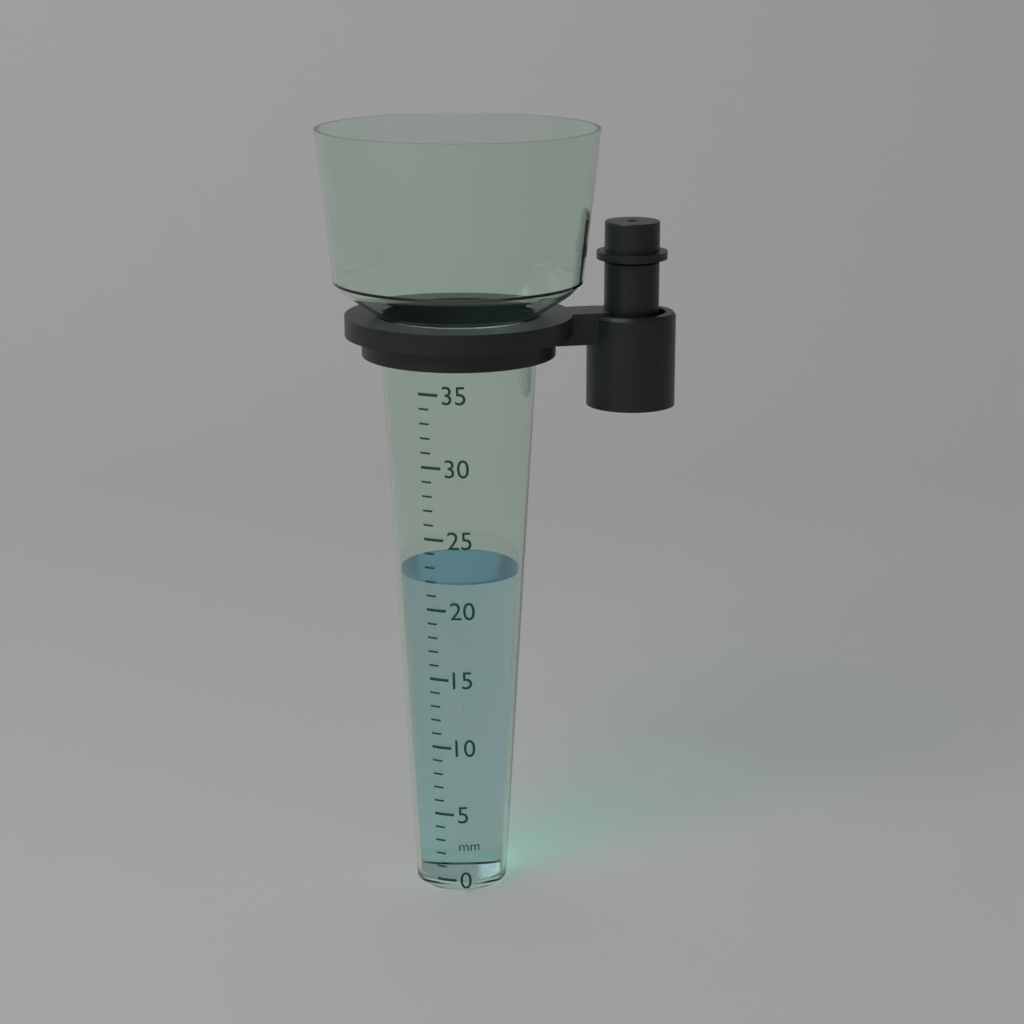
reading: 22 mm
